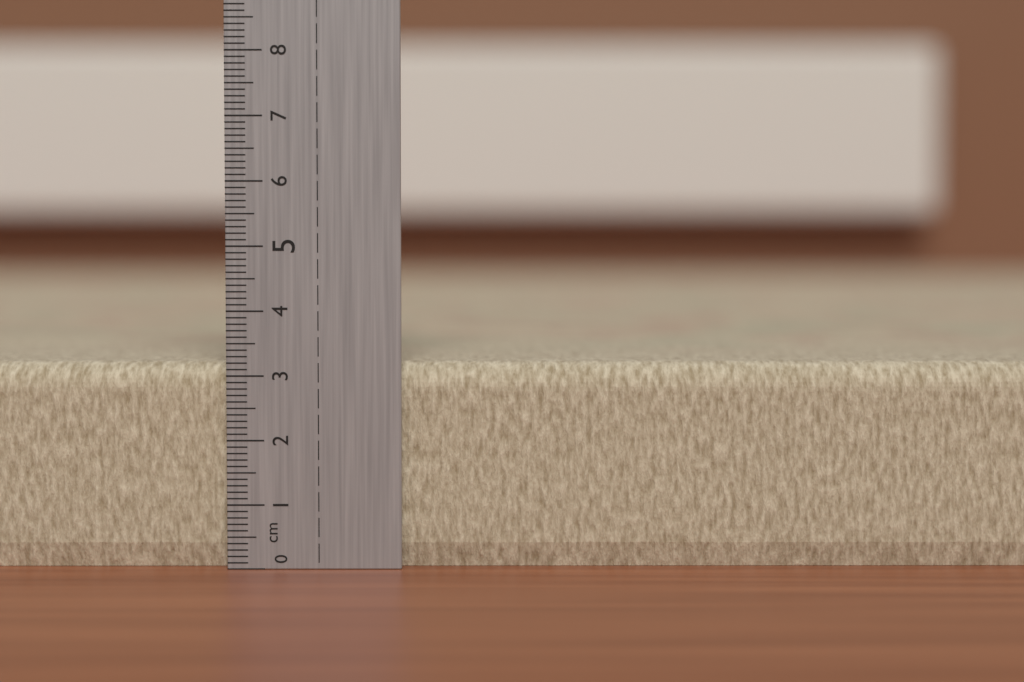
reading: 3.2 cm
